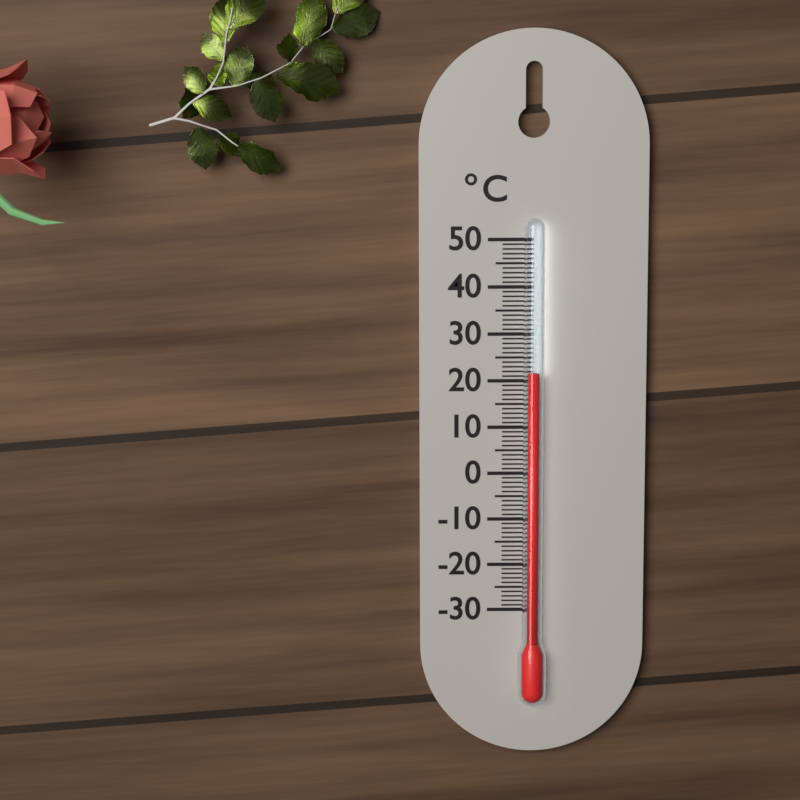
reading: 22 °C
